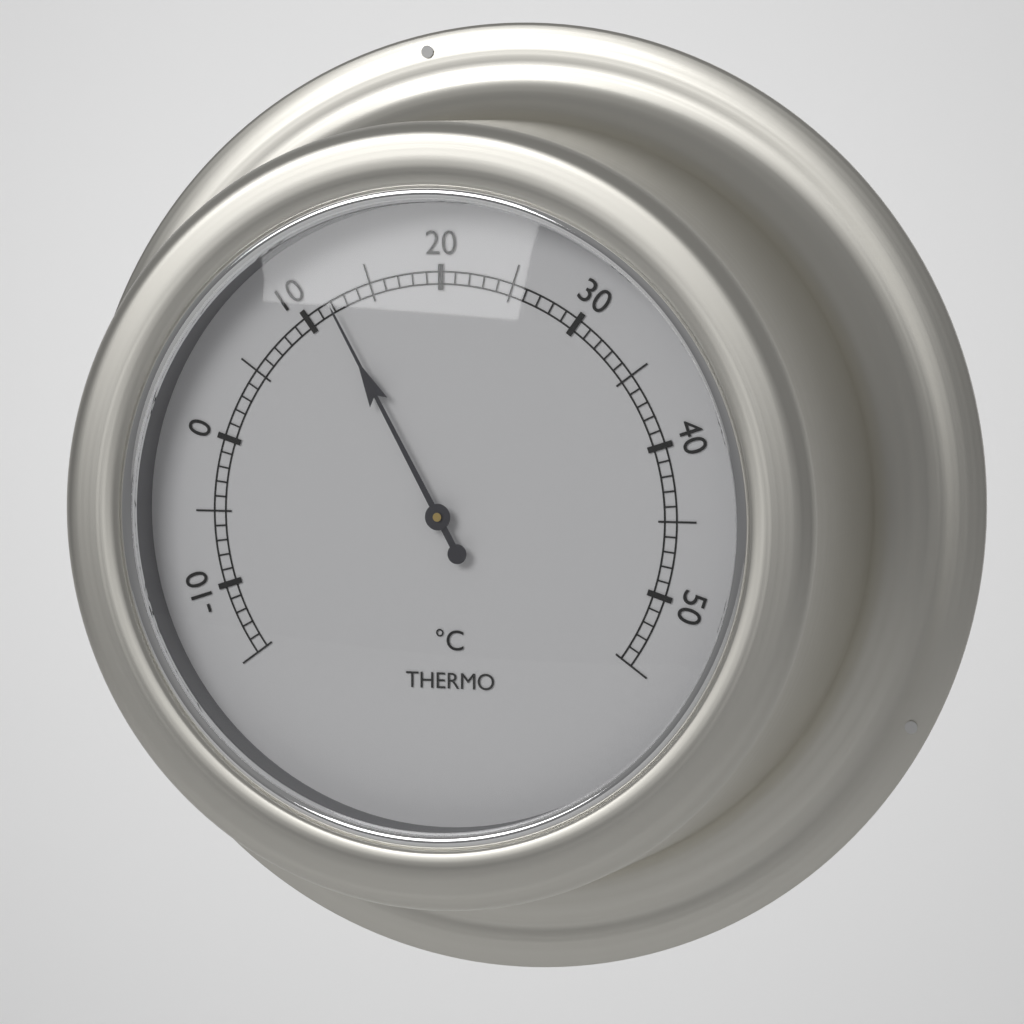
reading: 12 °C
